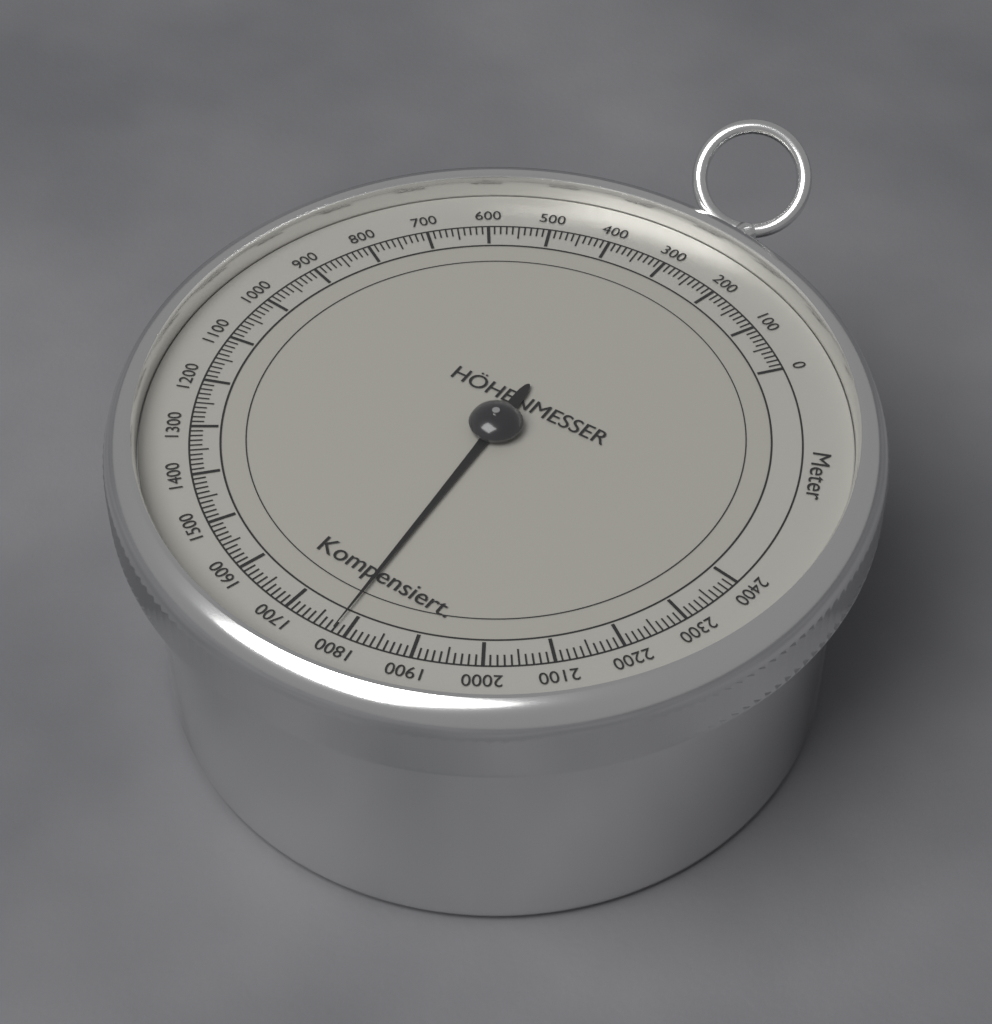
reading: 1780 m
